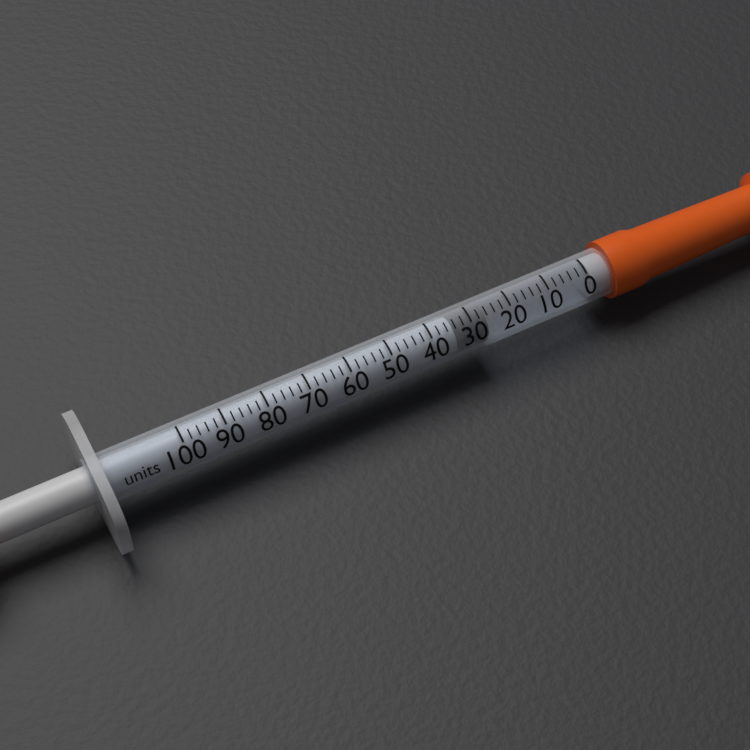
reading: 26 units
